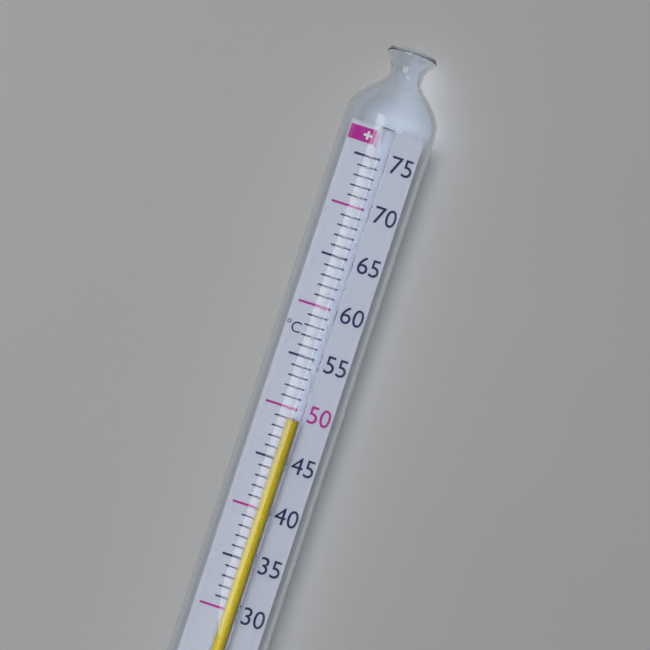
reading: 49 °C
